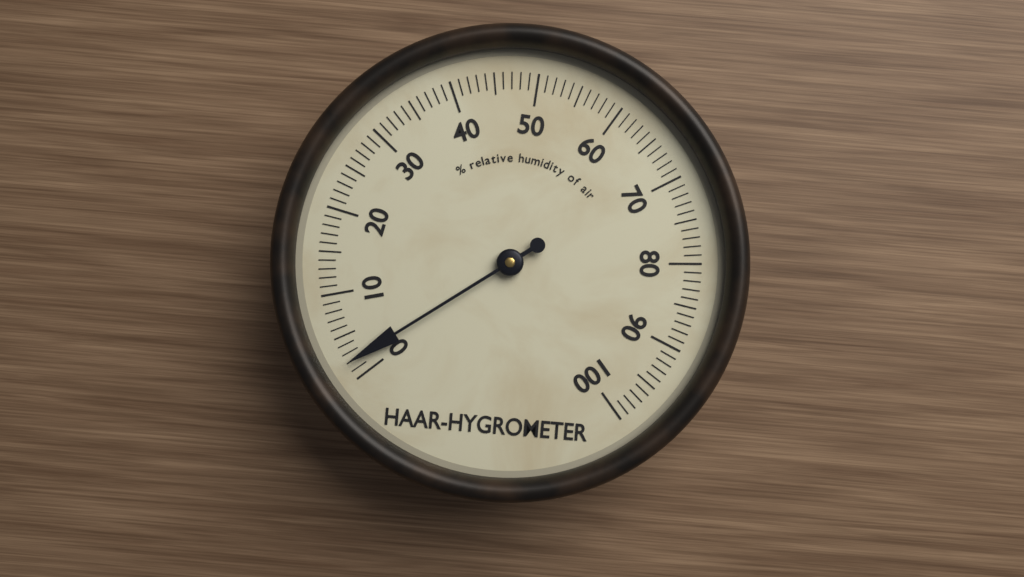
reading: 2 %
